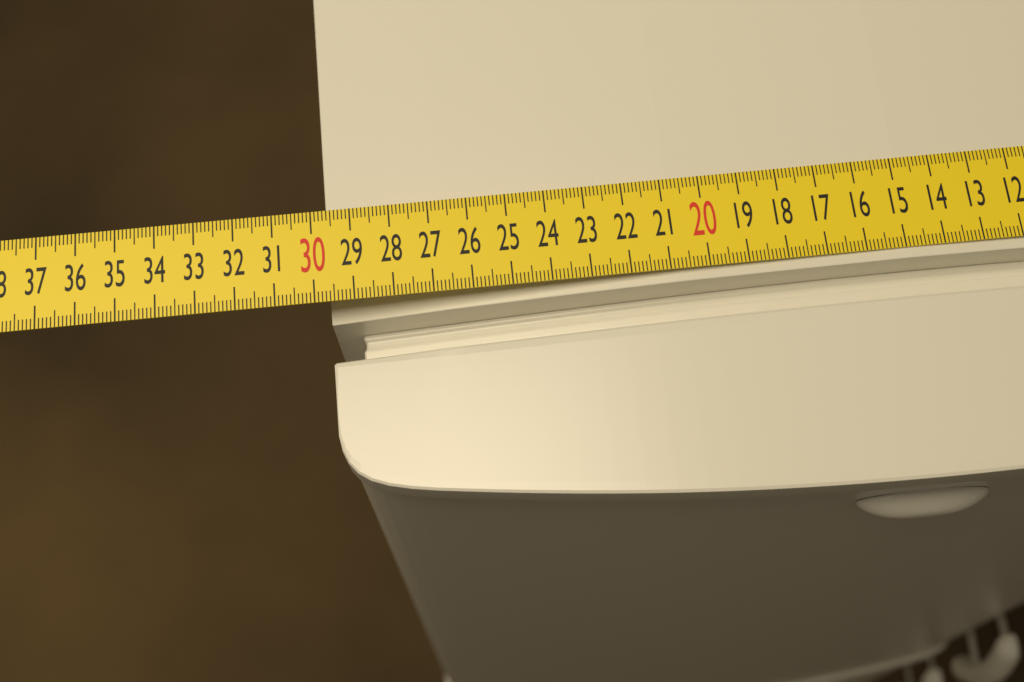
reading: 29.7 cm
